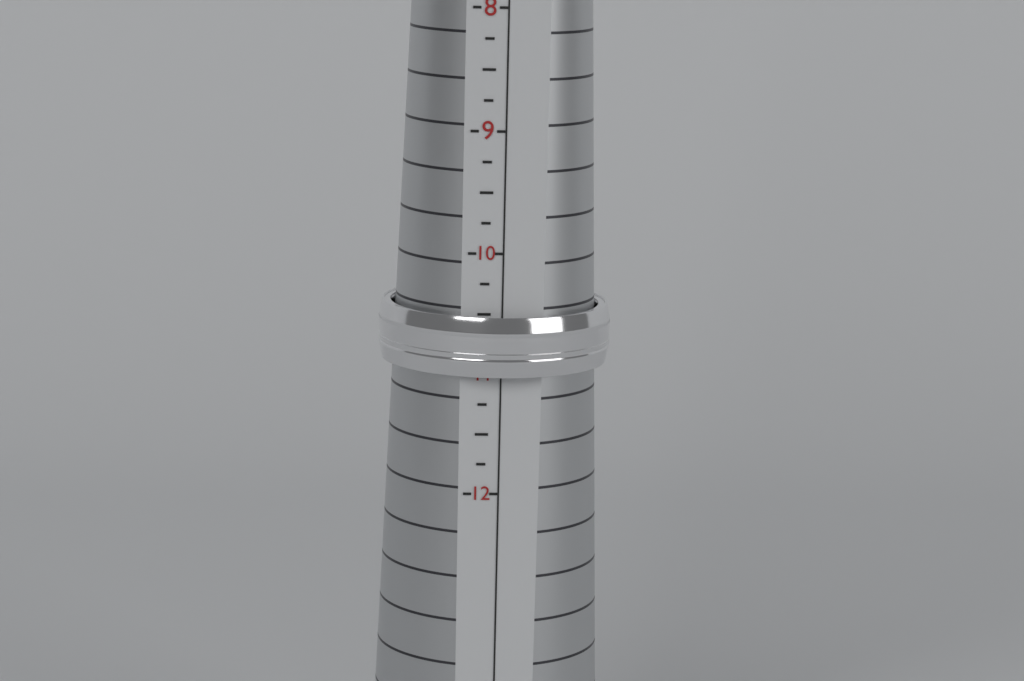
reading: 11.00 (no unit)
